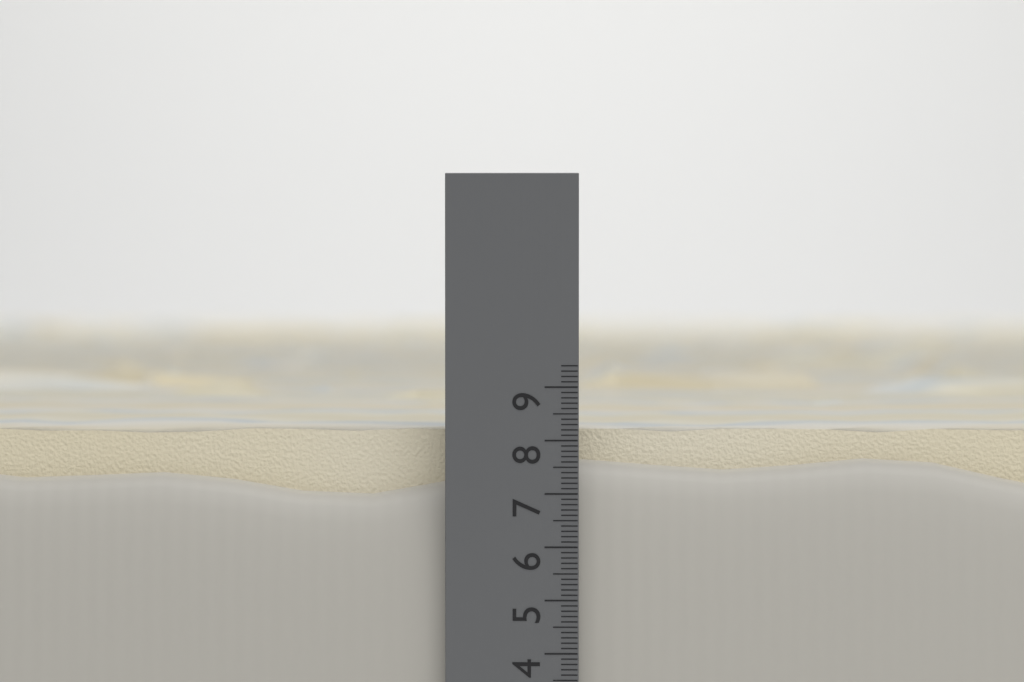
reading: 8.5 cm
